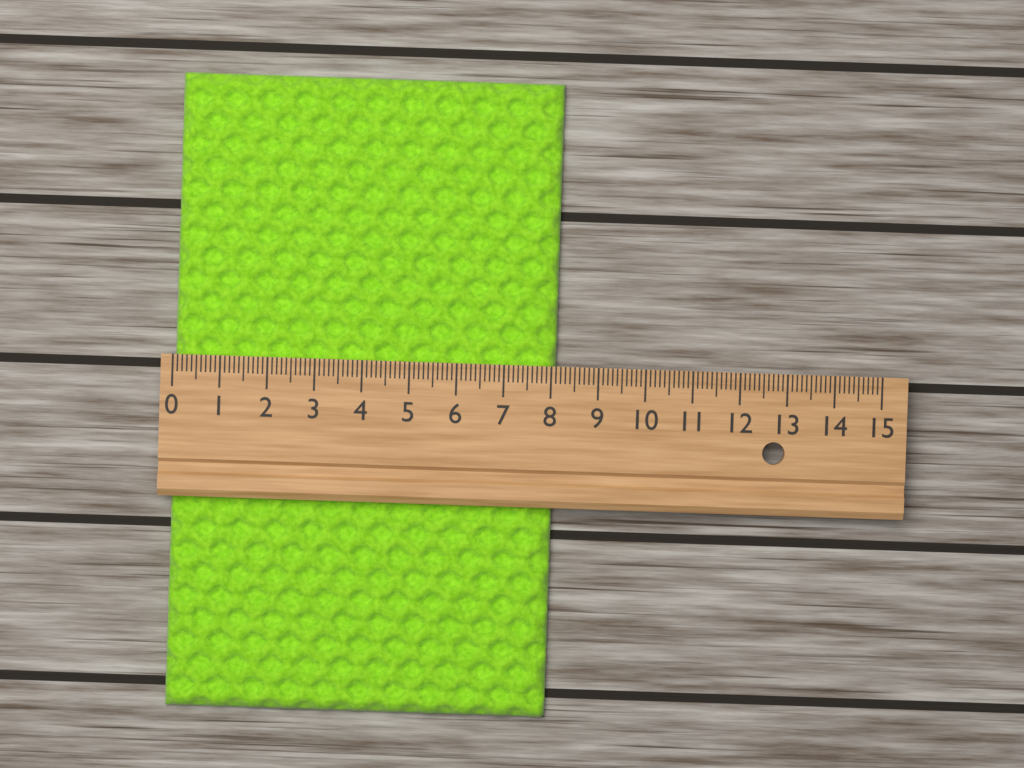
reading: 8.1 (no unit)
